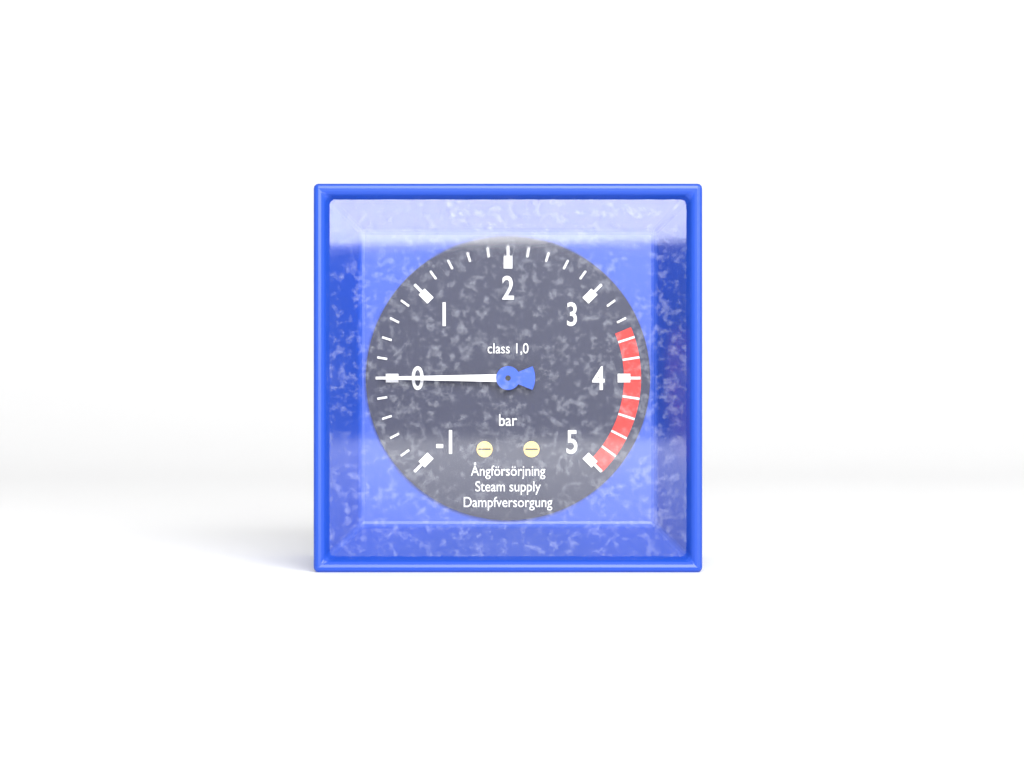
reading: 0.0 bar
